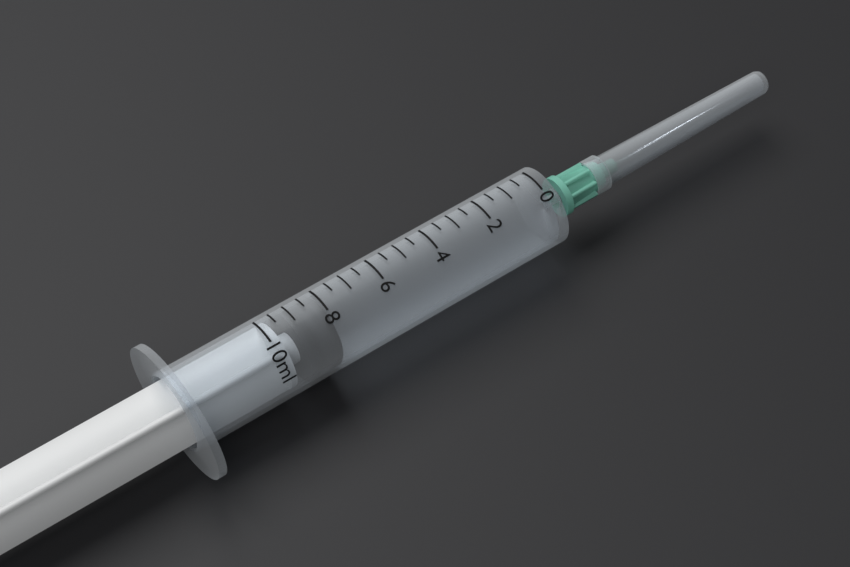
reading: 8.0 ml
